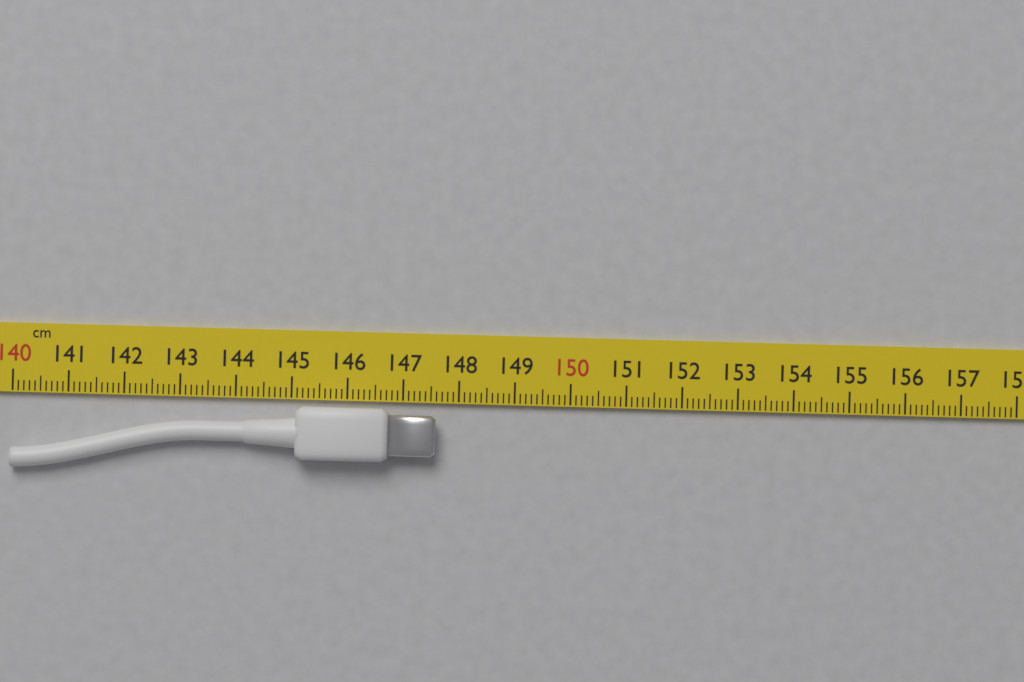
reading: 147.6 cm
